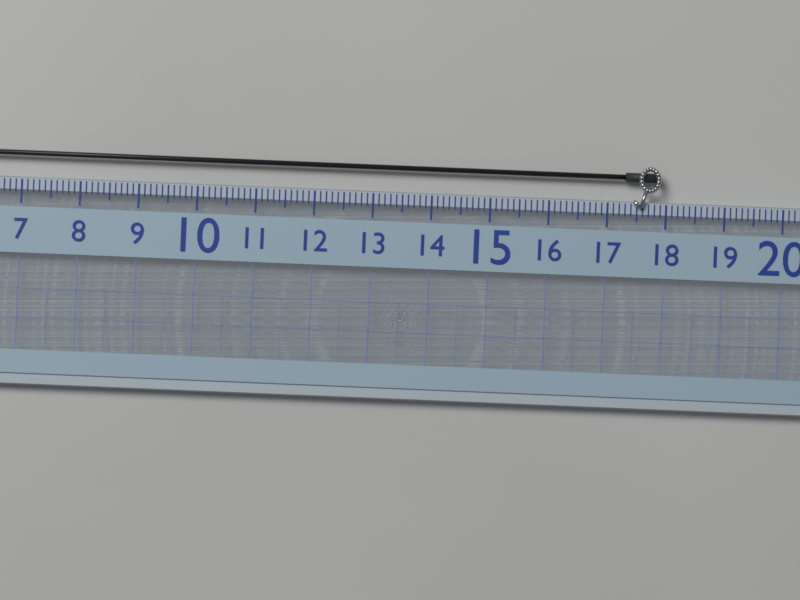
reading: 17.9 (no unit)
